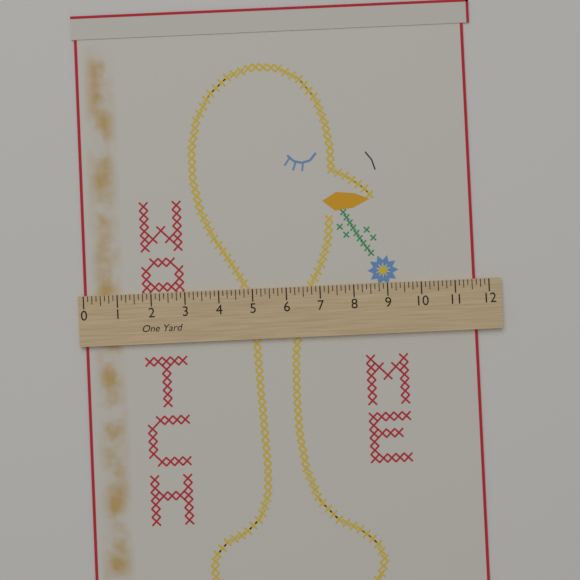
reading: 11.625 in
